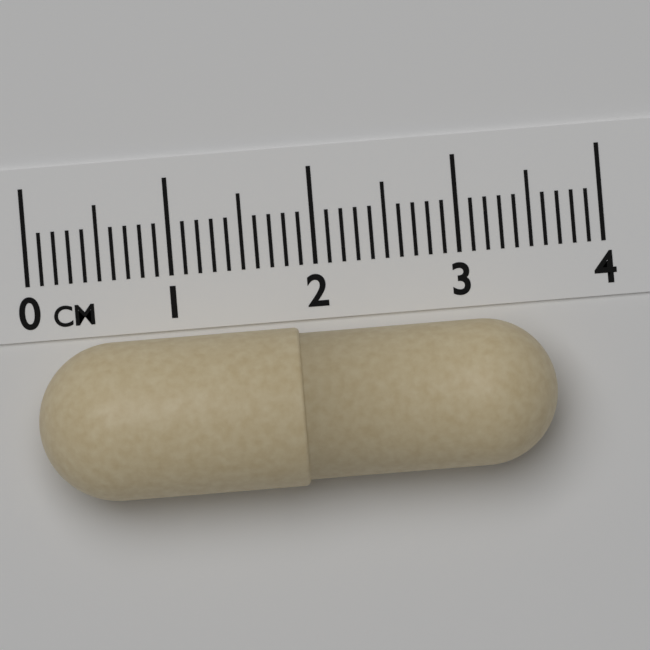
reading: 3.6 cm
